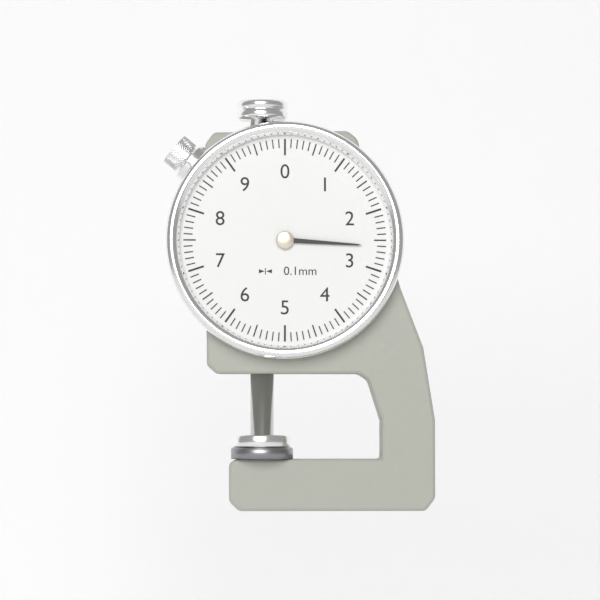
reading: 2.6 mm
